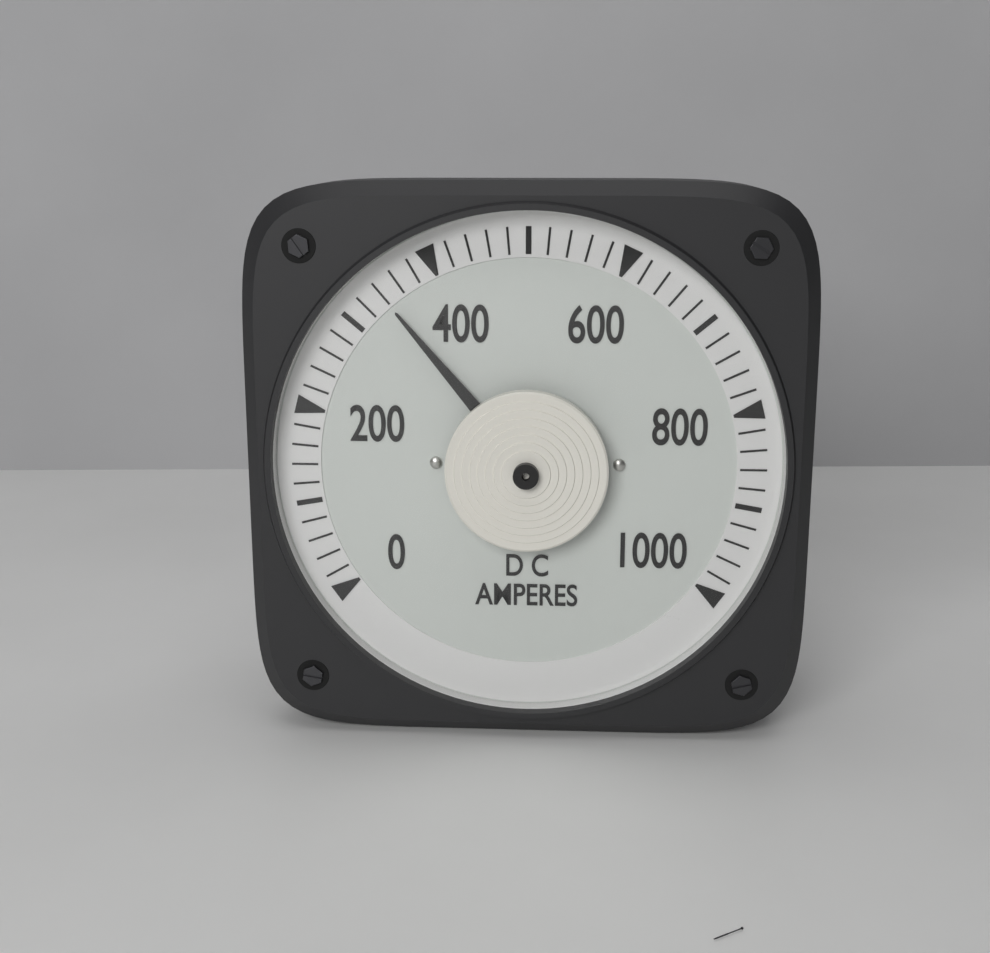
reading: 340 A
